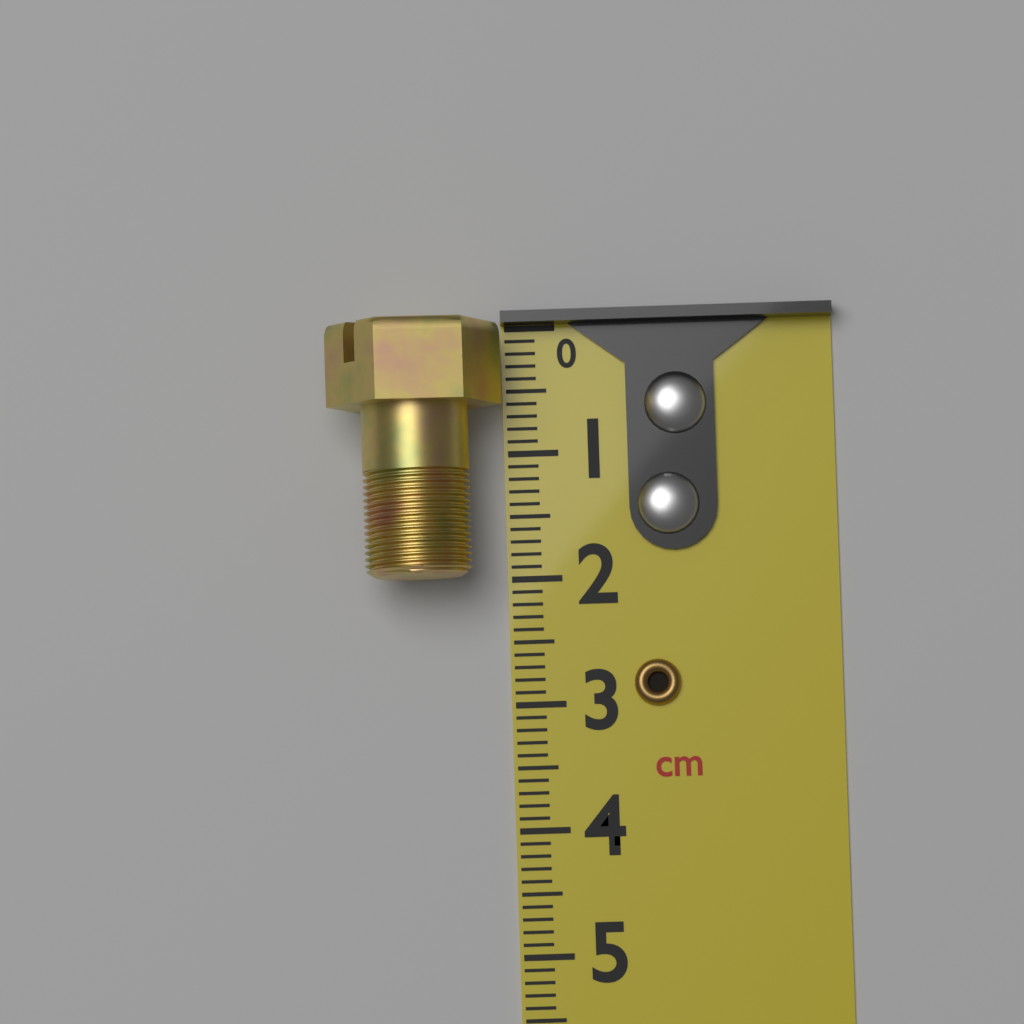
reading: 2.0 cm
